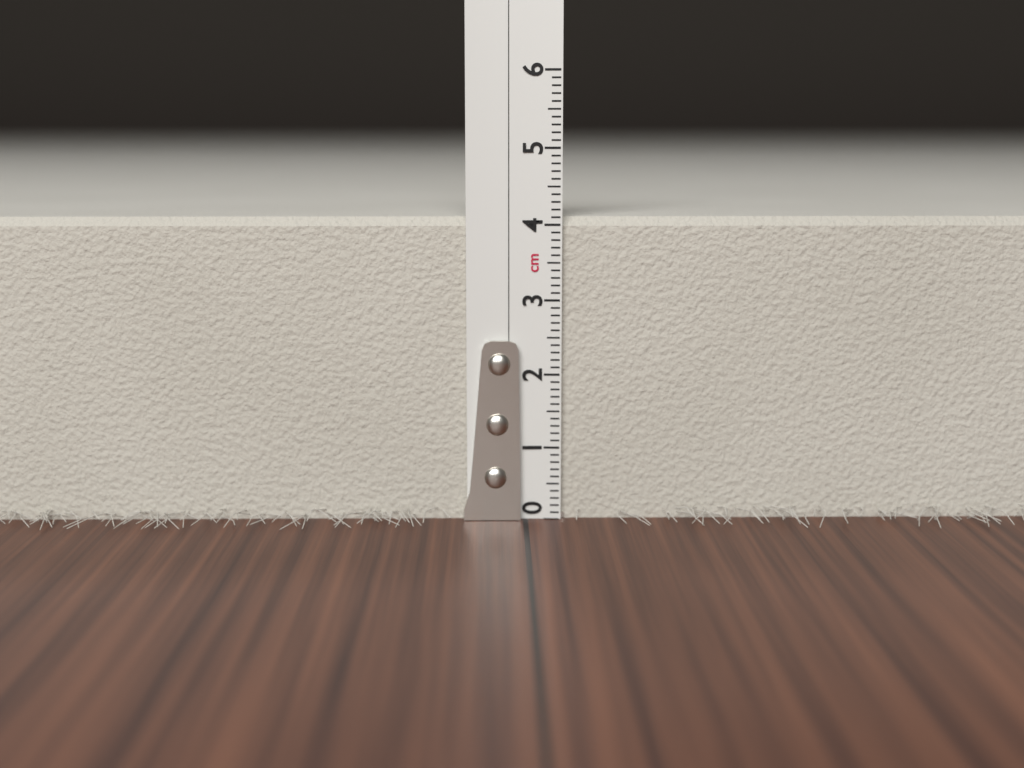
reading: 4.1 cm
